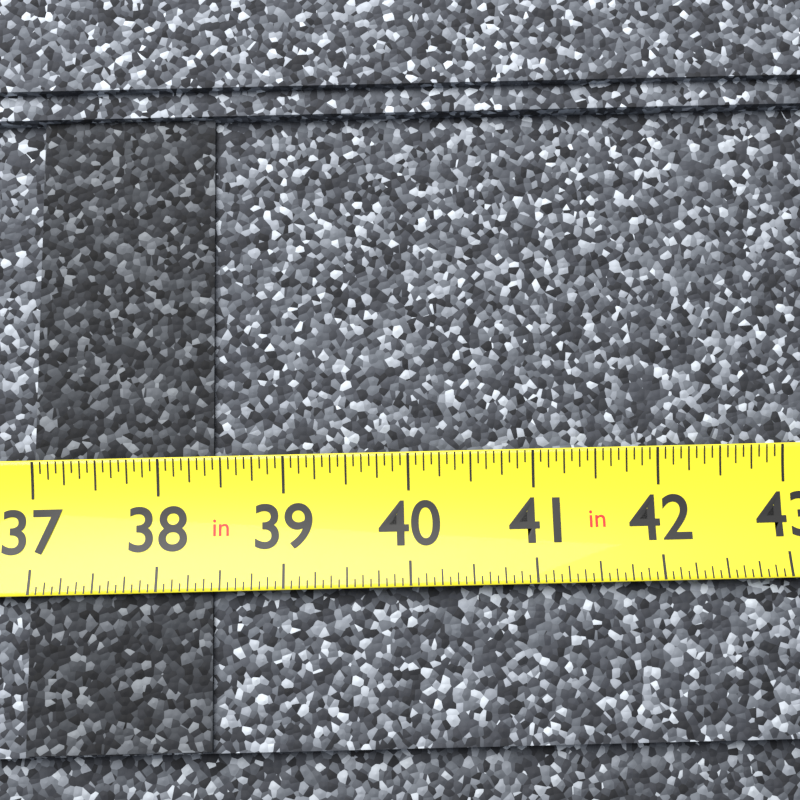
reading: 38.4375 in
